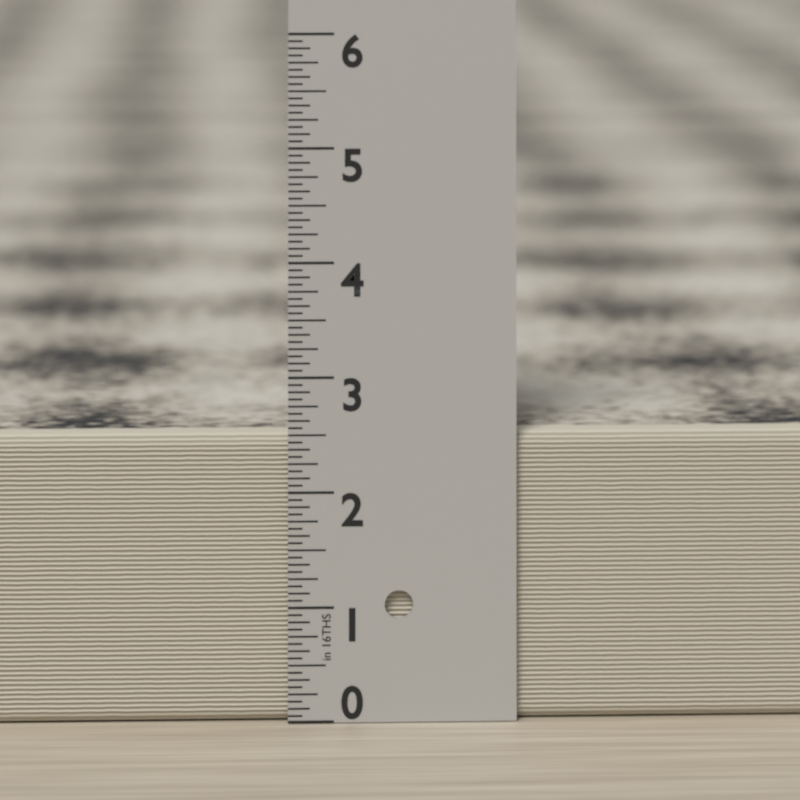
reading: 2.5000 in
